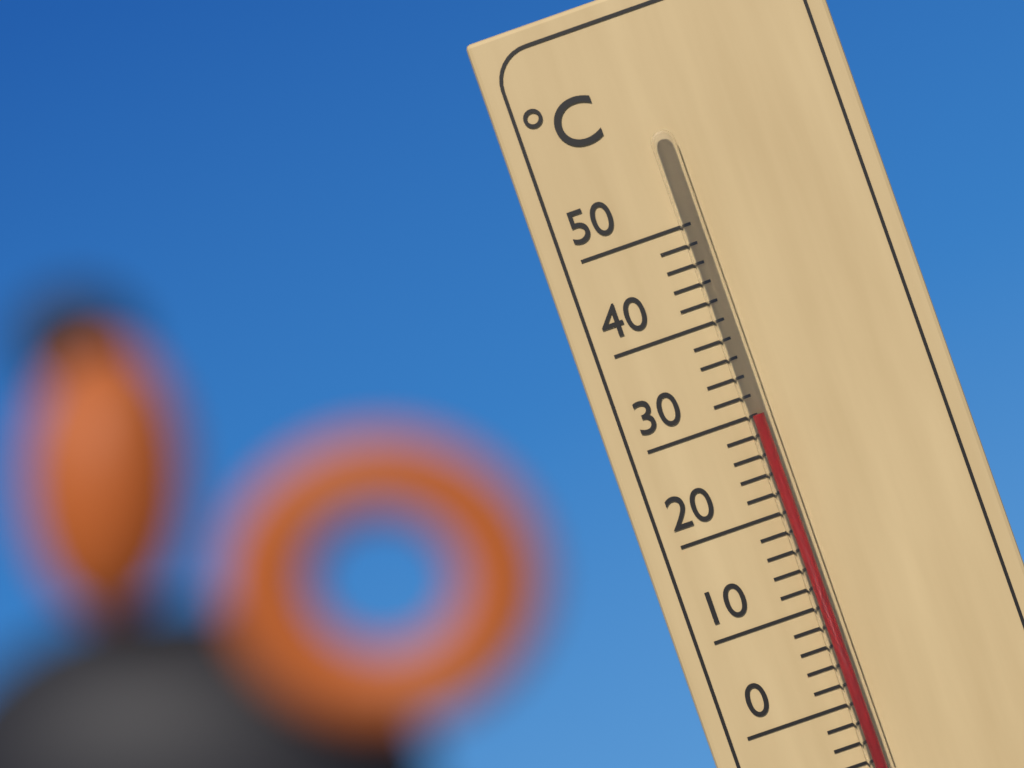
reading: 30 °C
